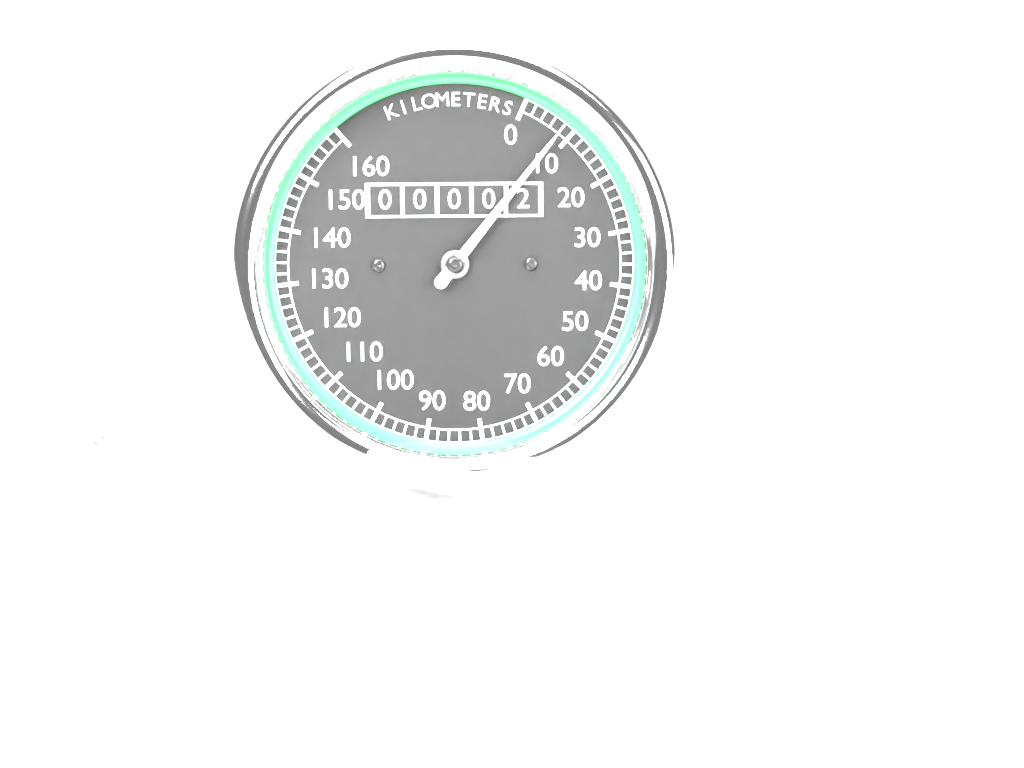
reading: 8 km/h
